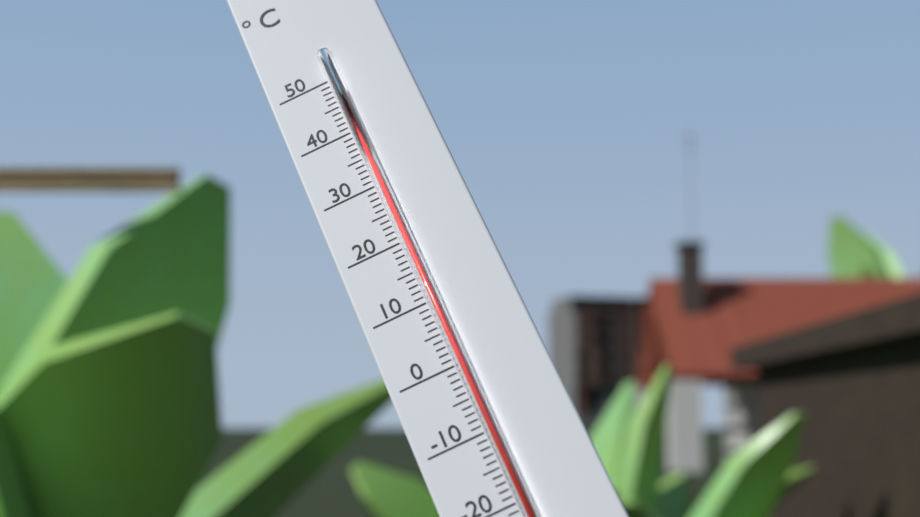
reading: 48 °C
